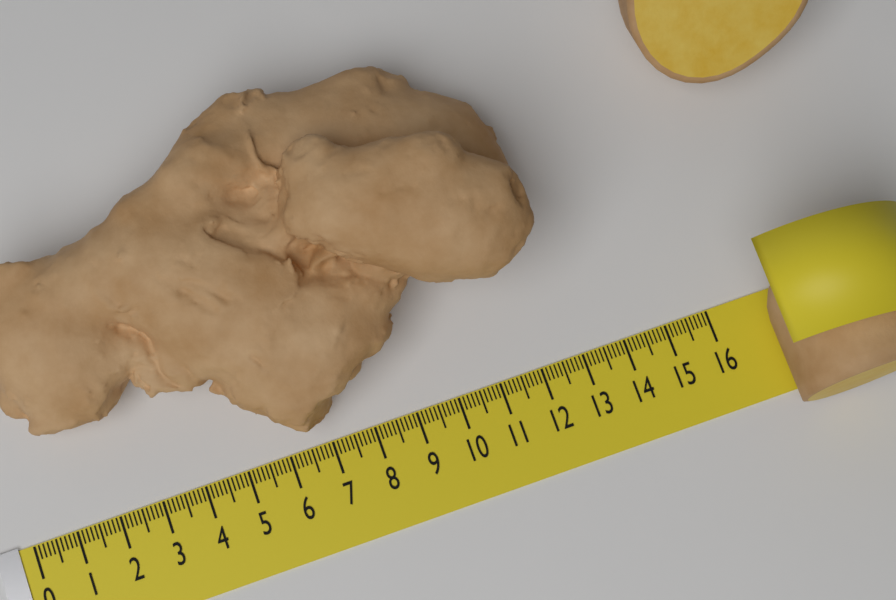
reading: 12.8 cm
